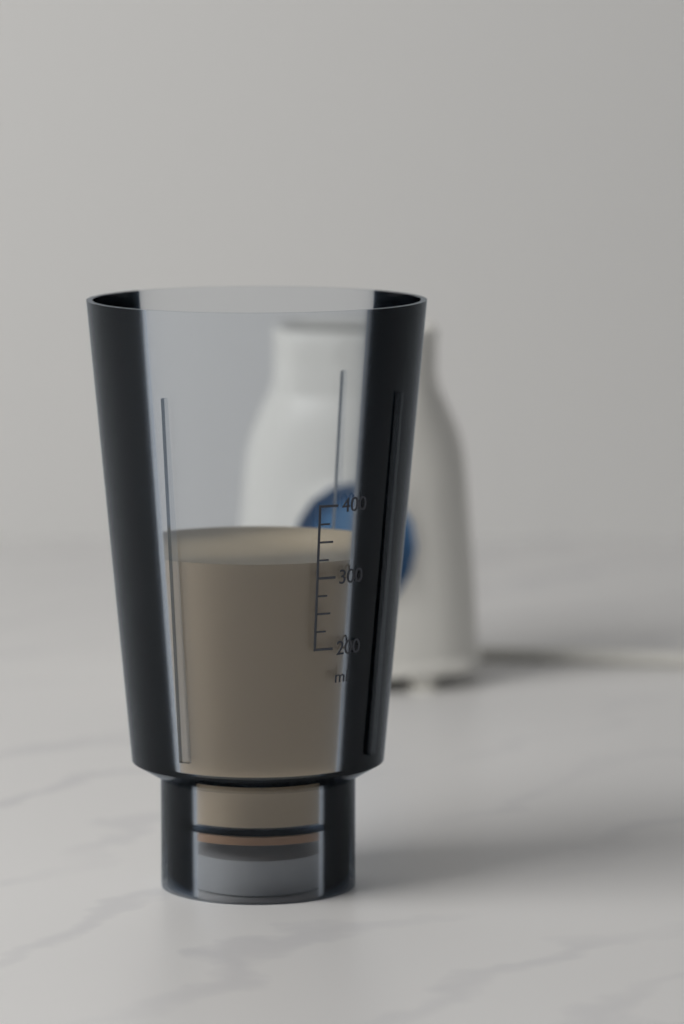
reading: 320 ml
